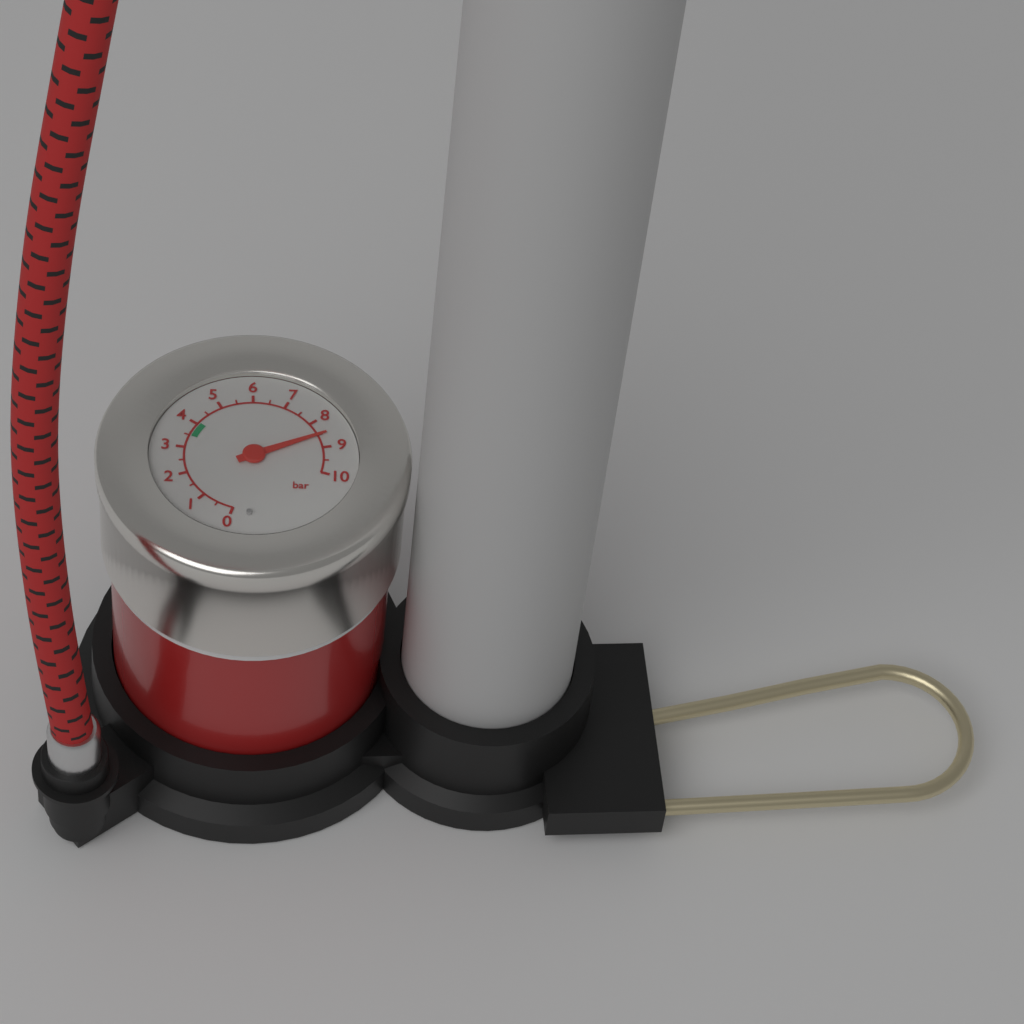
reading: 8.5 bar
